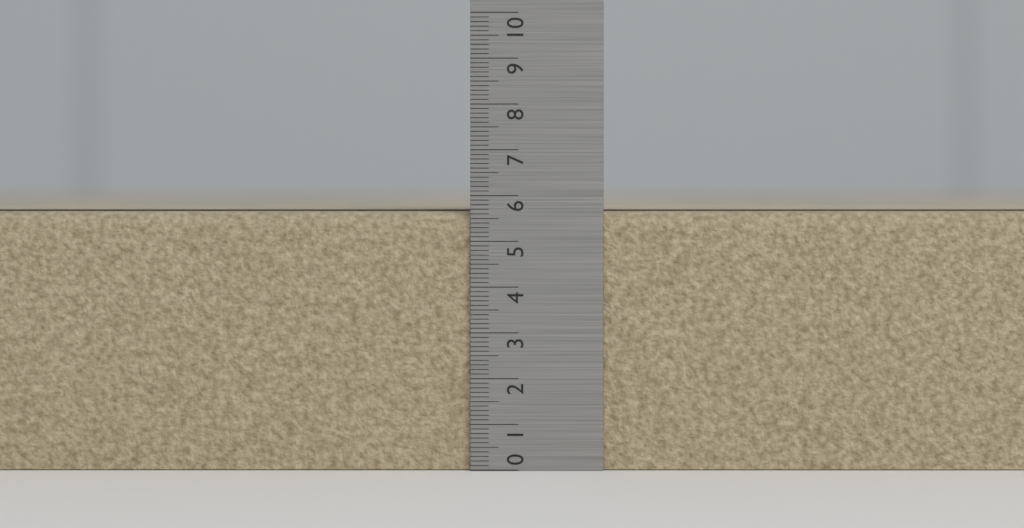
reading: 5.7 (no unit)
